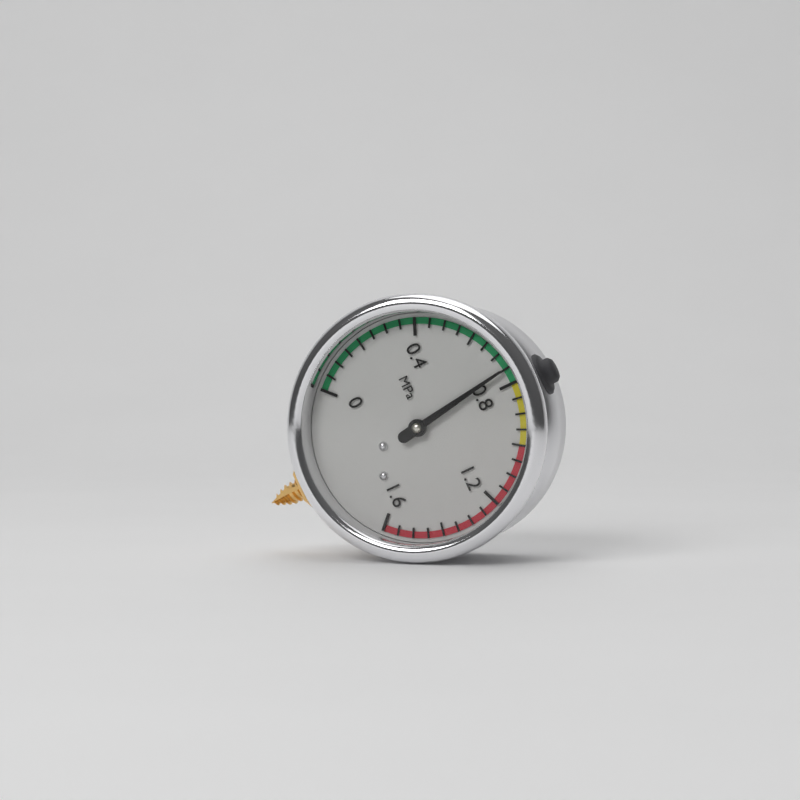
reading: 0.75 MPa
